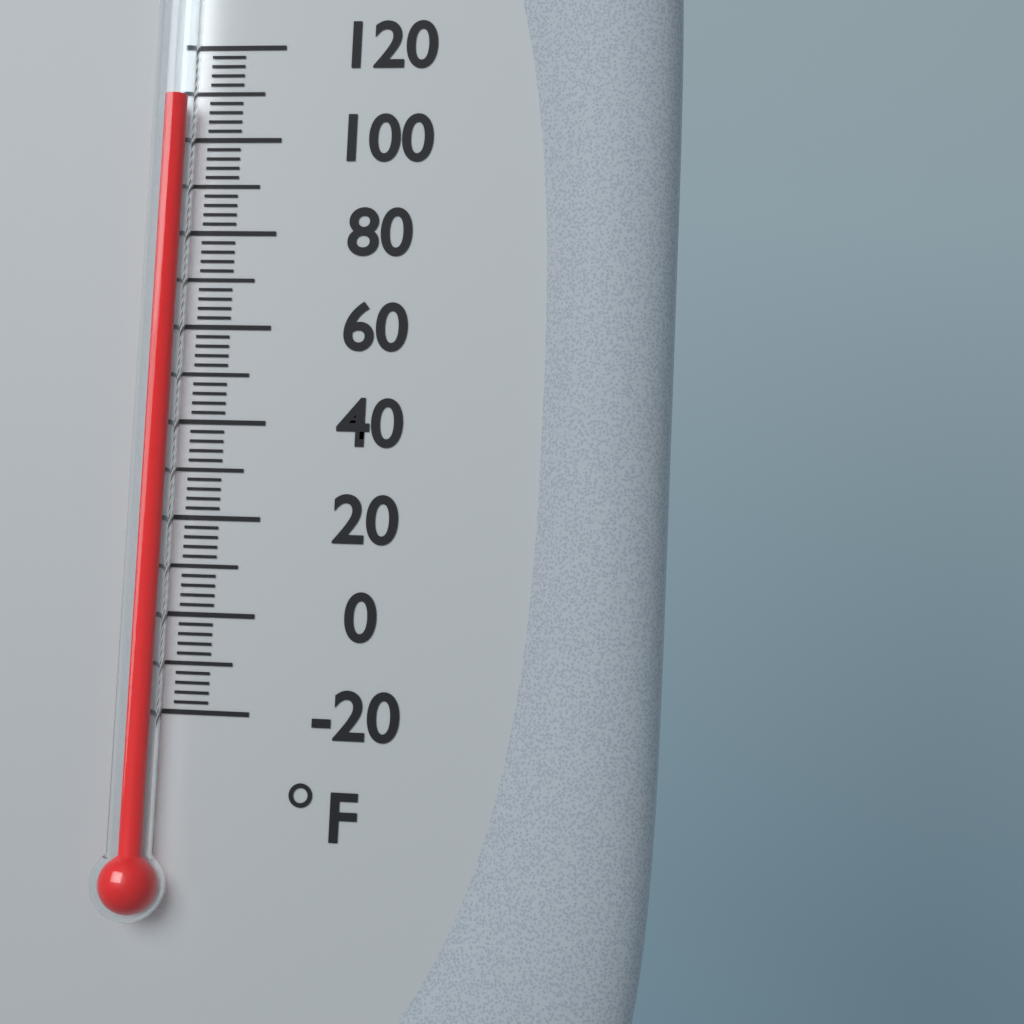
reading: 108 °F
